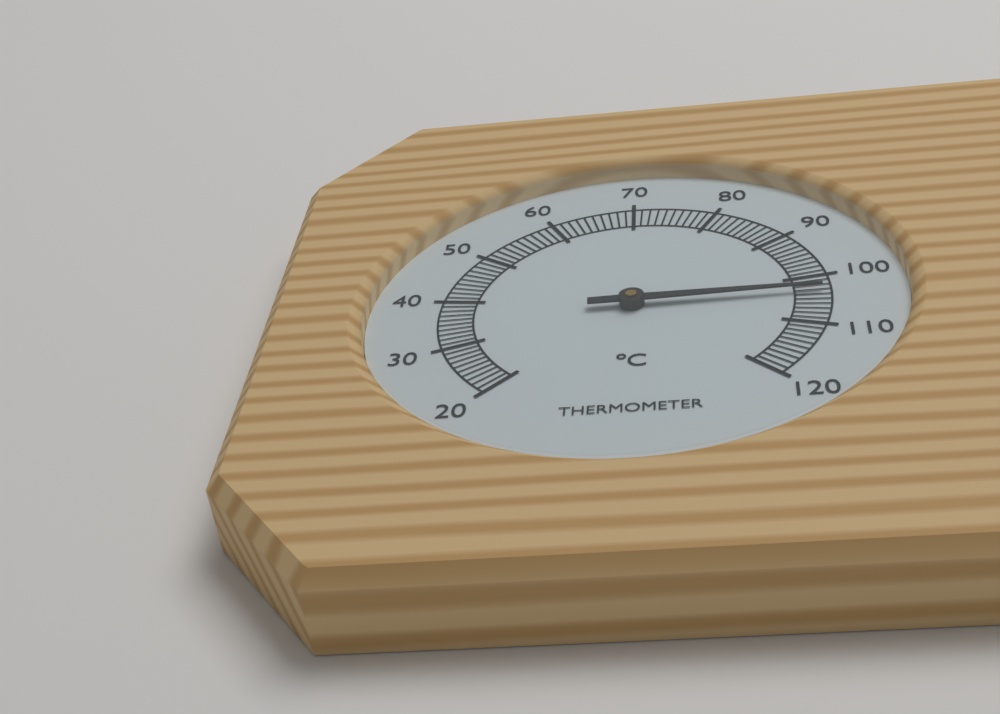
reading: 103 °C
